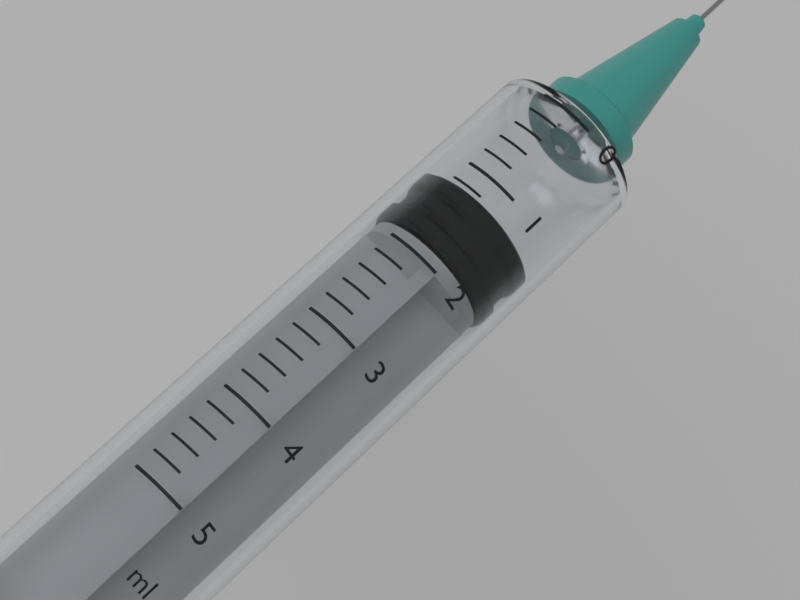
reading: 1.2 ml
